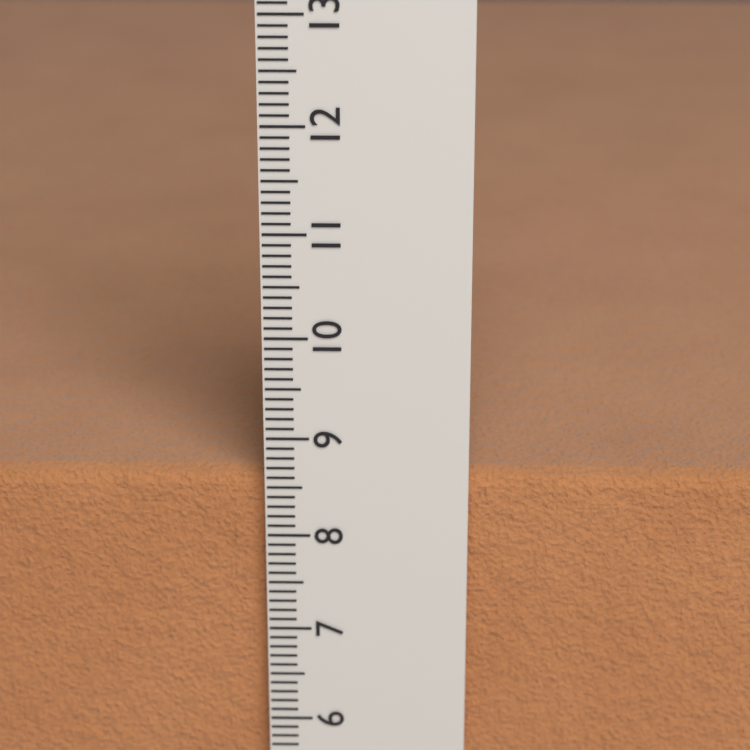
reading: 8.6 cm
